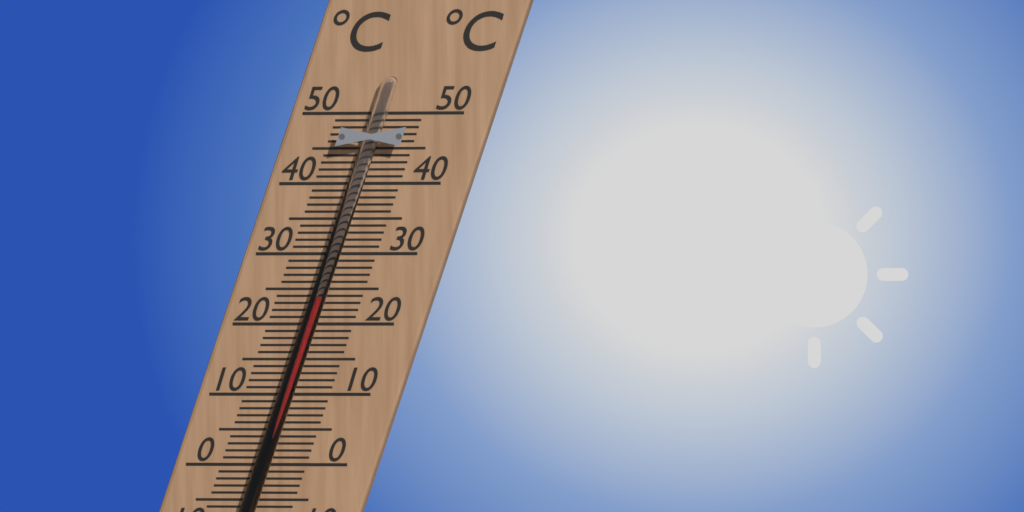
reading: 24 °C
